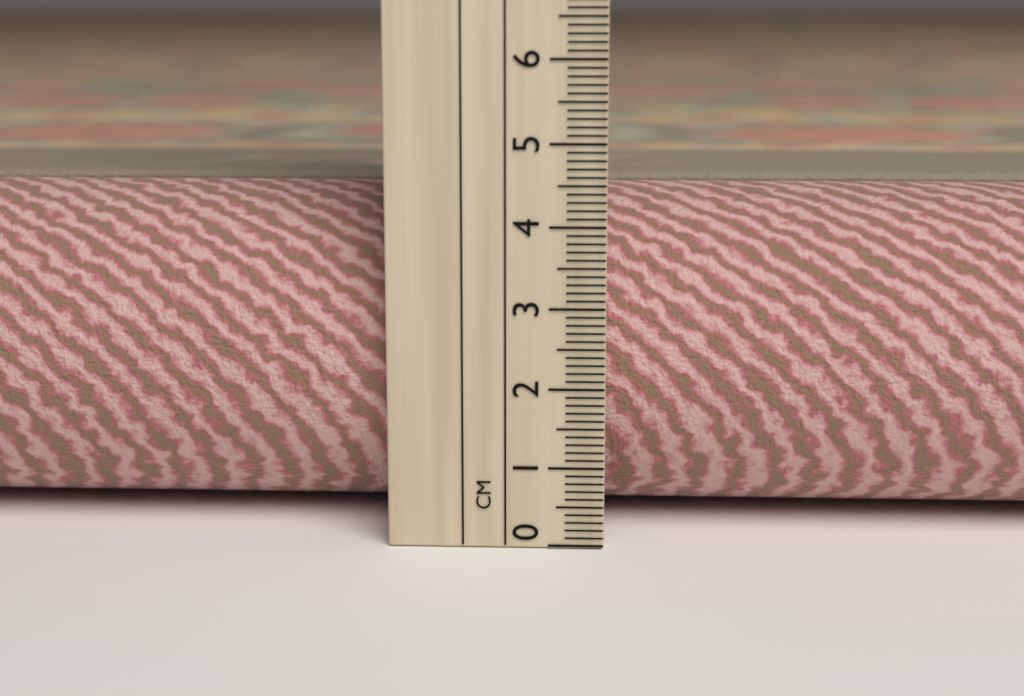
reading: 4.3 cm
